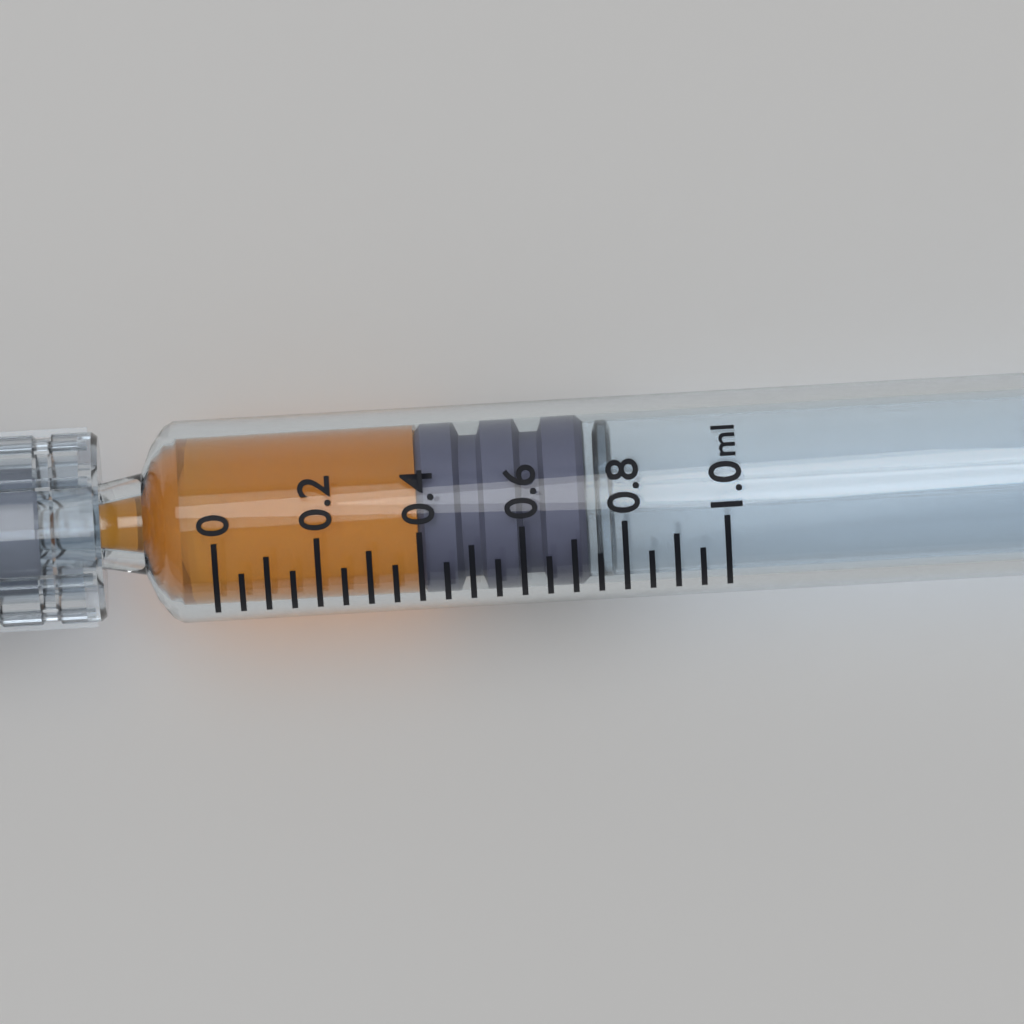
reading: 0.40 ml
